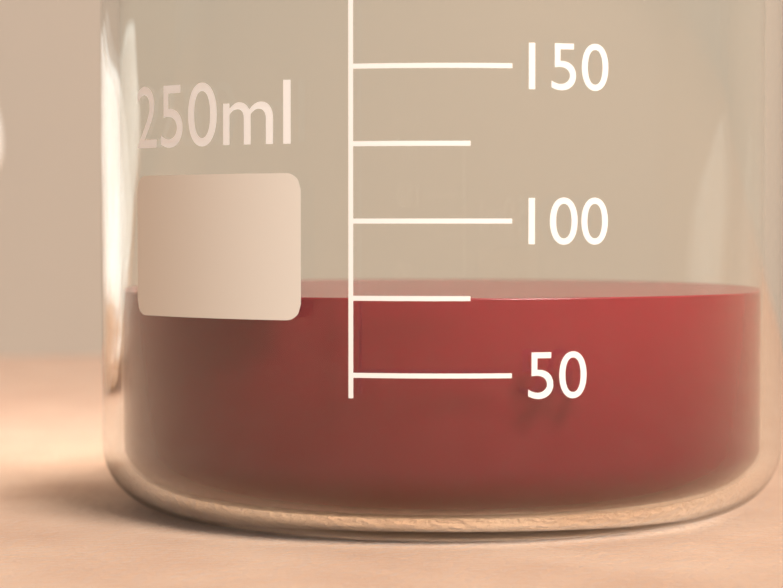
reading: 75 ml
